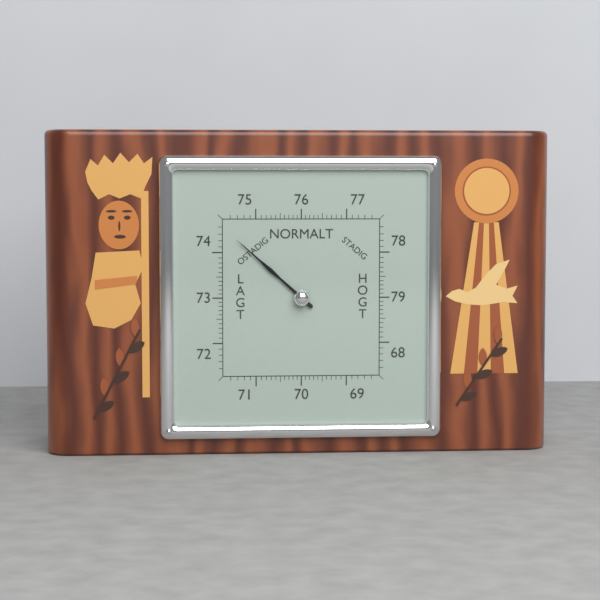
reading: 74.4 (no unit)
